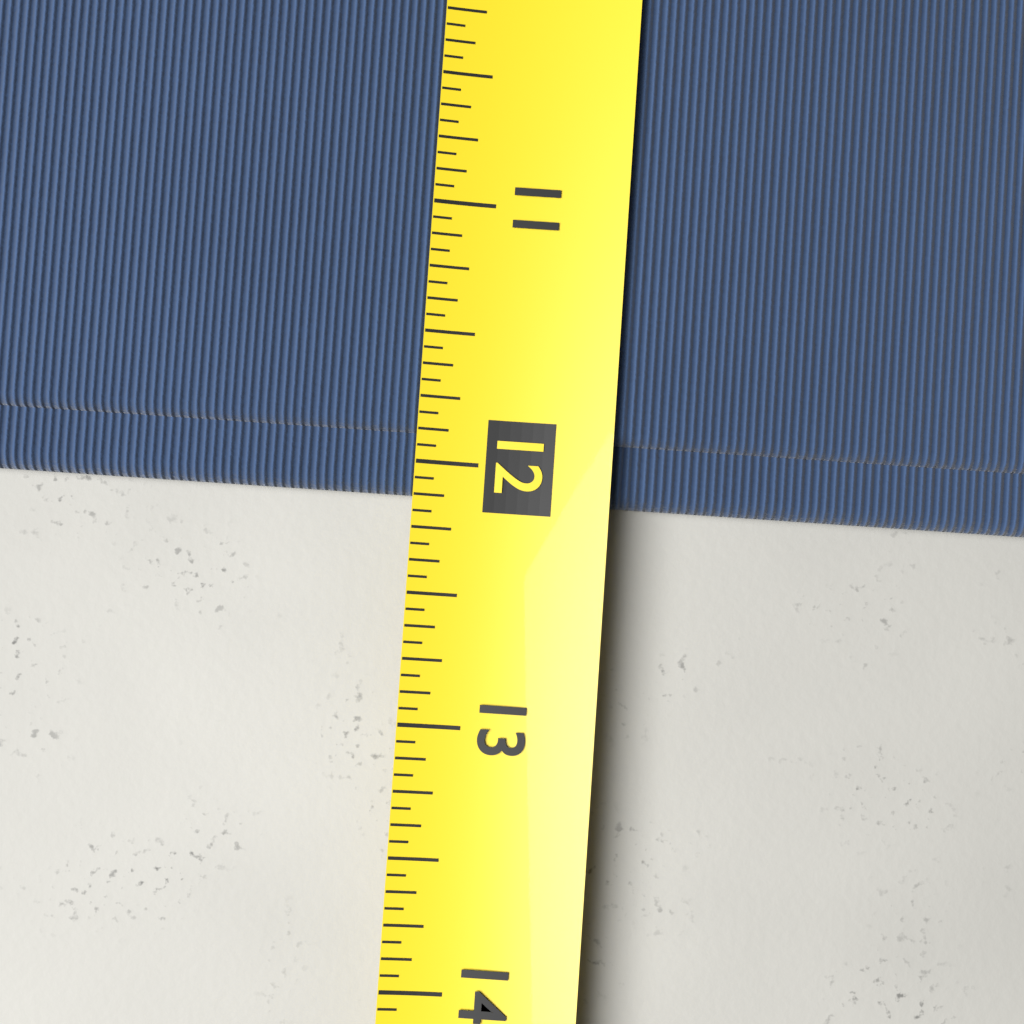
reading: 12.1250 (no unit)
